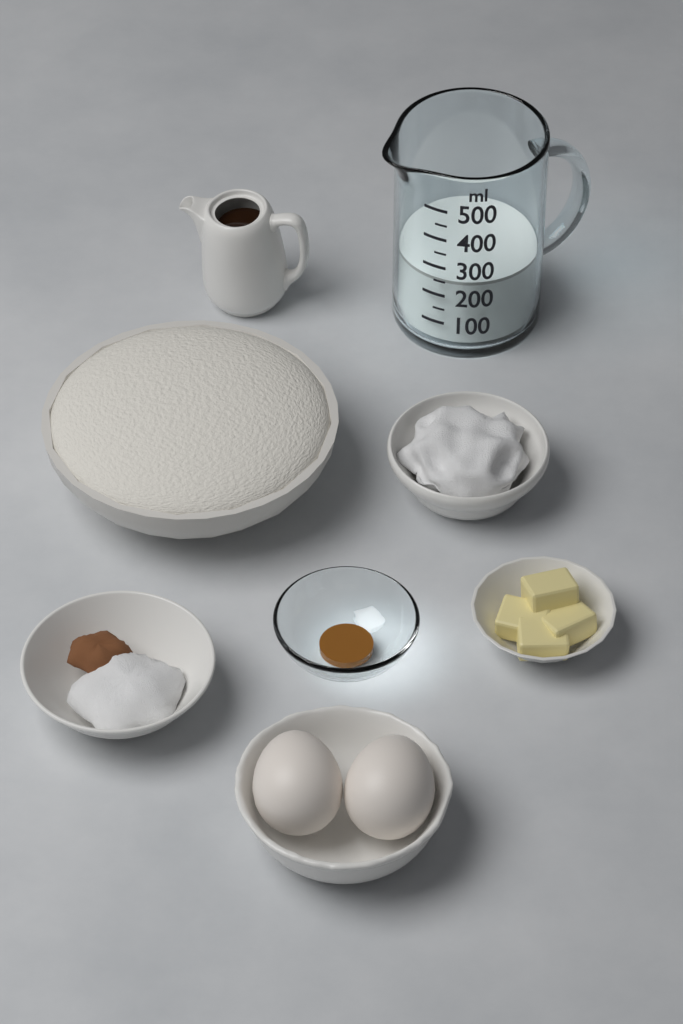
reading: 250 ml
